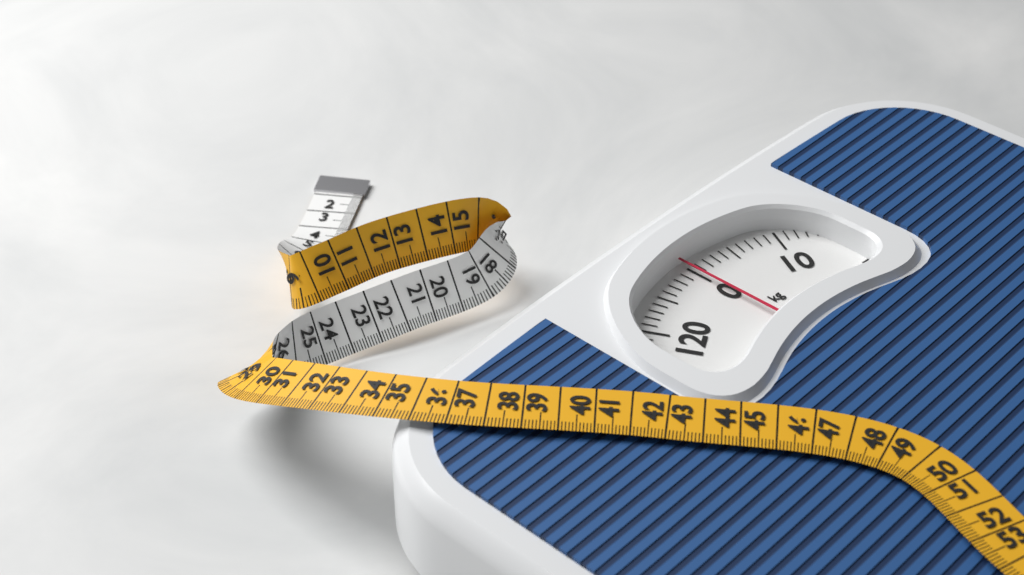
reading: 0 kg
